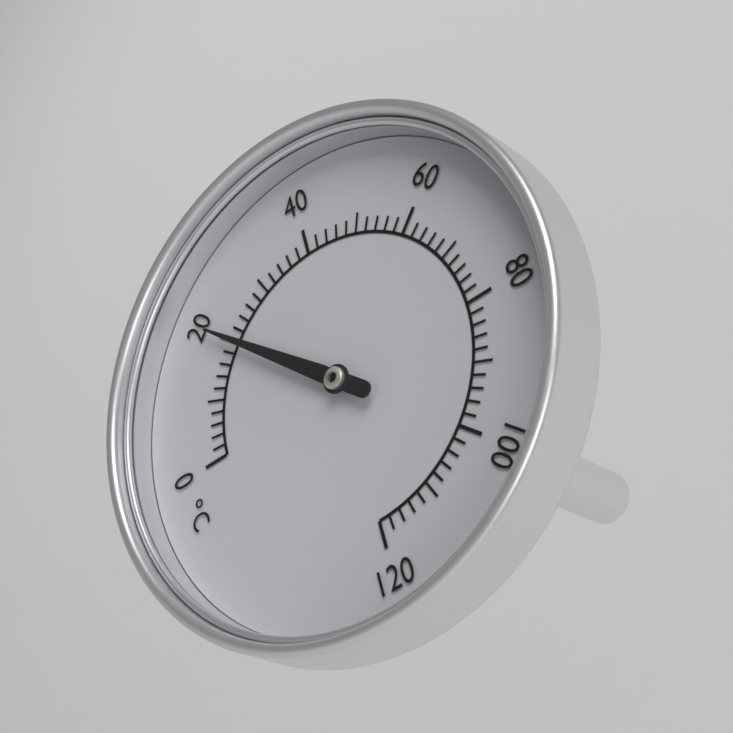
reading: 20 °C
